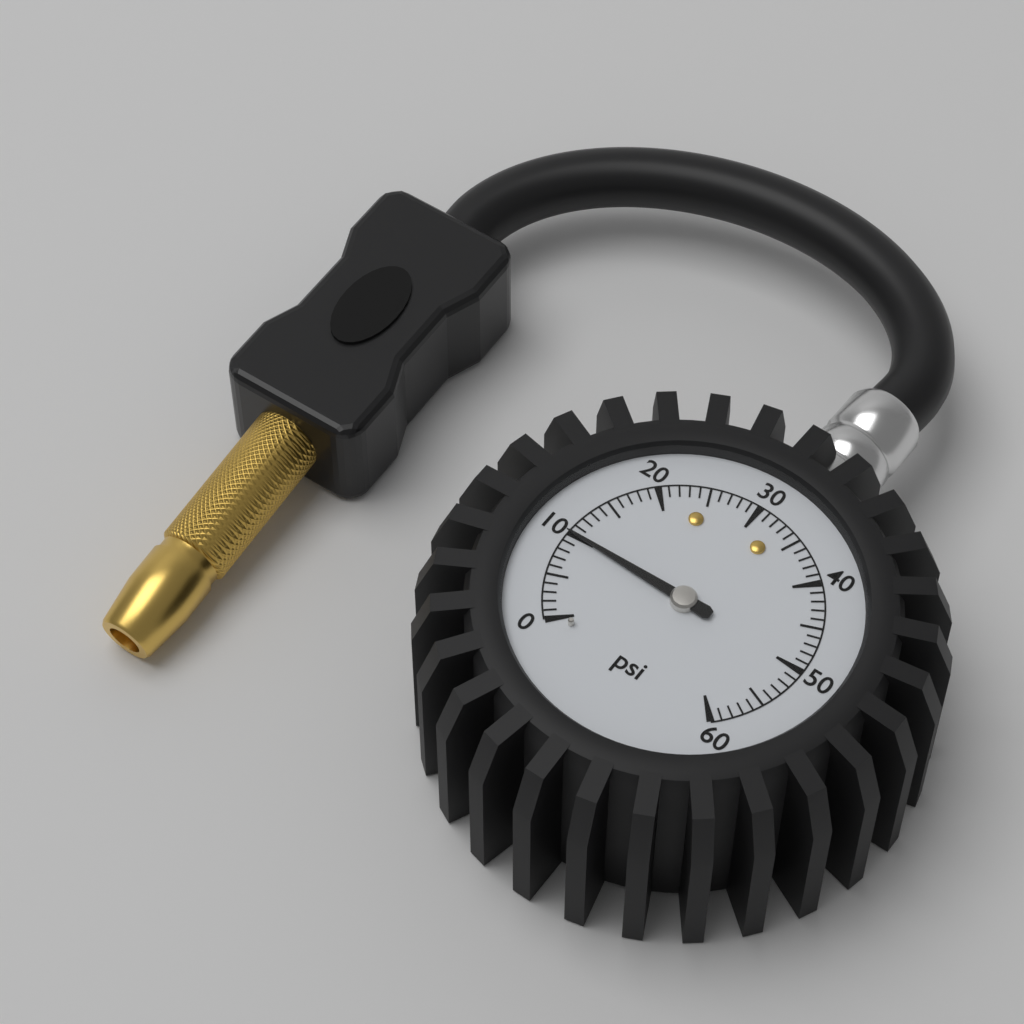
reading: 10 psi
